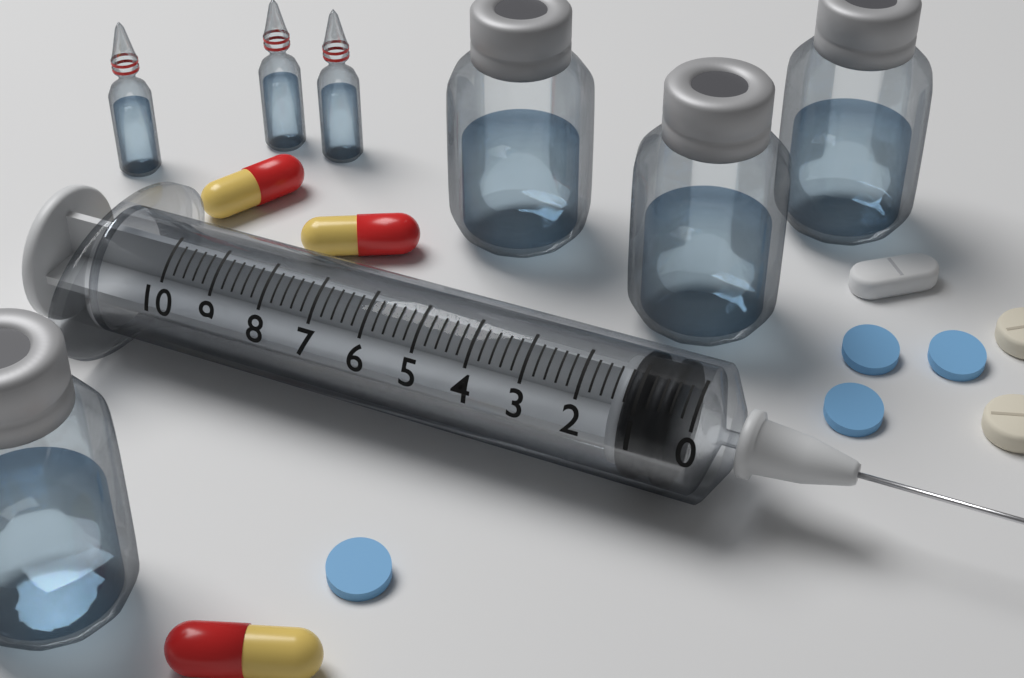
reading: 0.4 (no unit)
